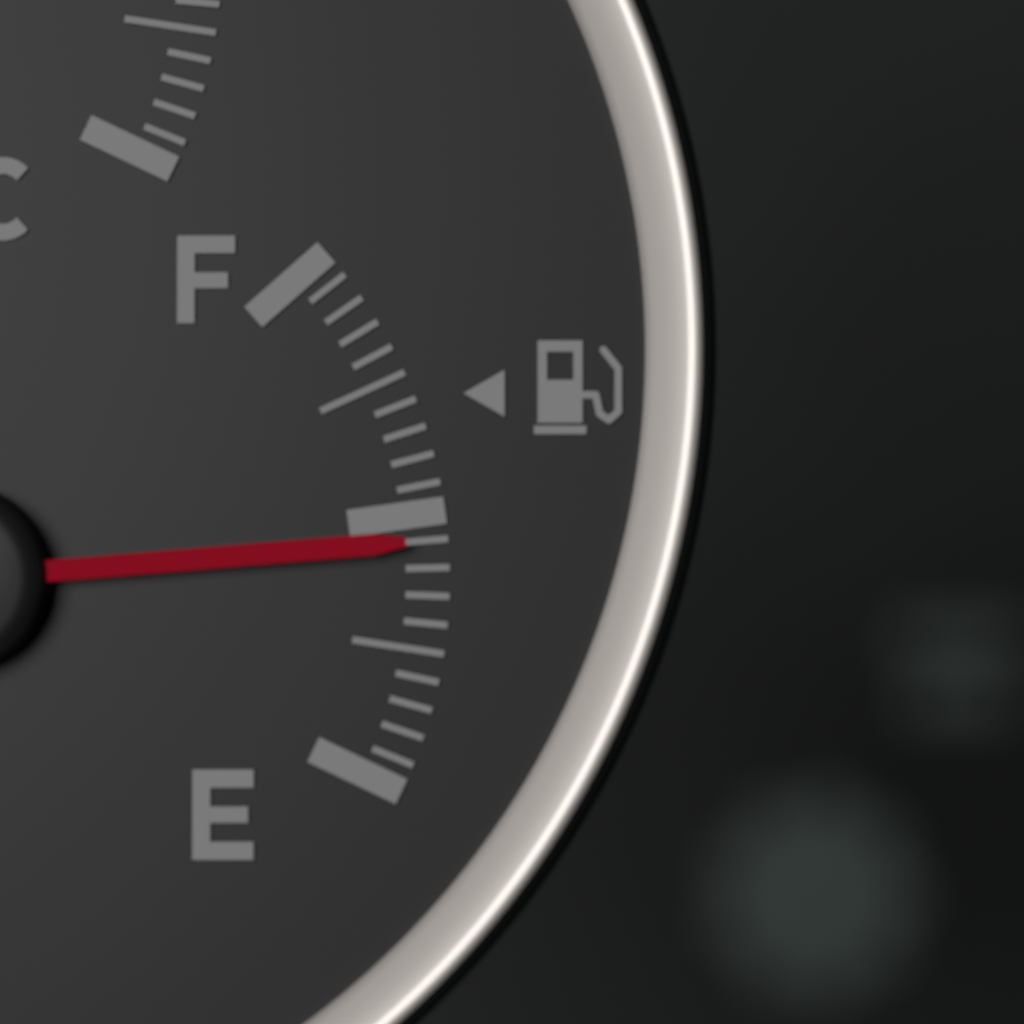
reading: 0.45 (no unit)
